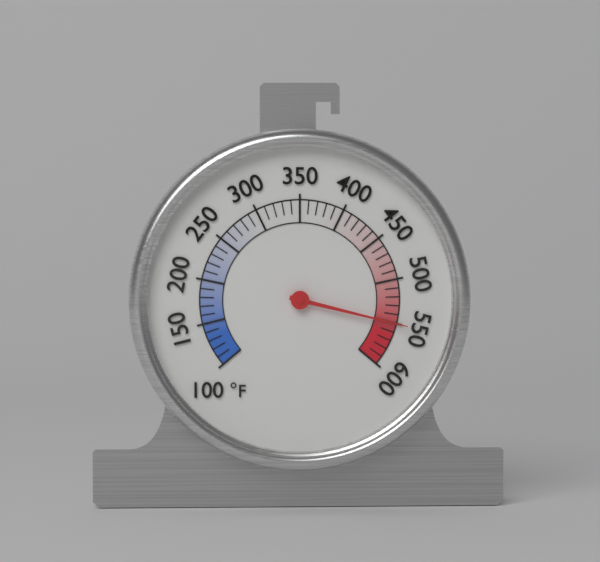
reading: 550 °F
